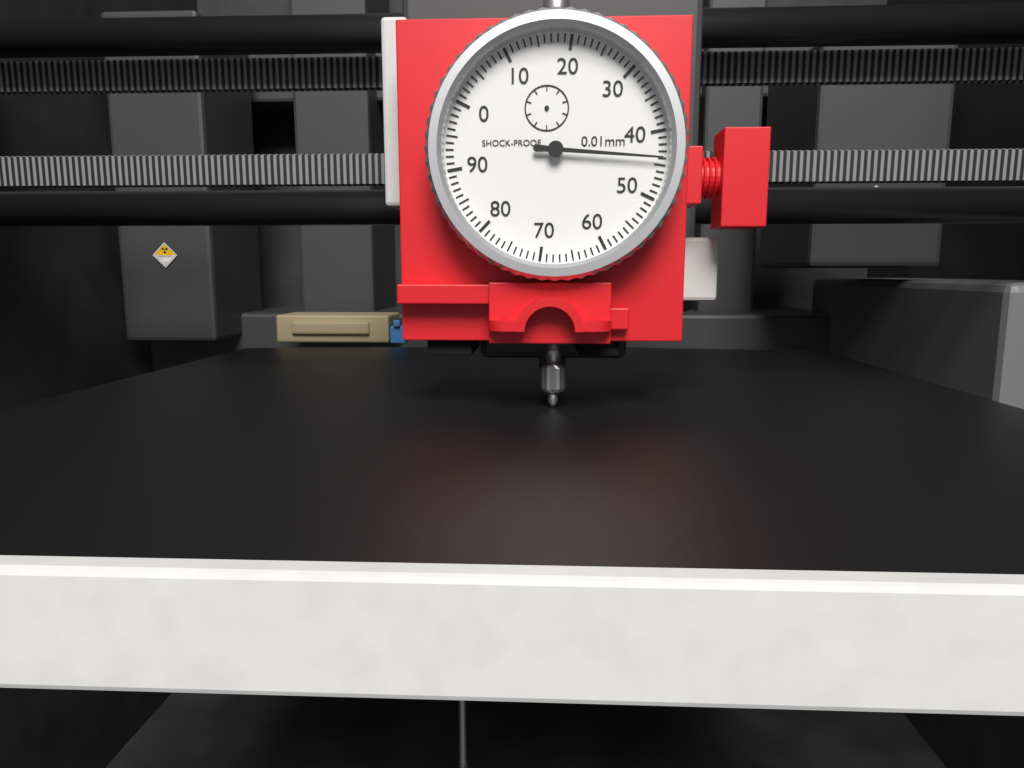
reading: 44 0.01mm
